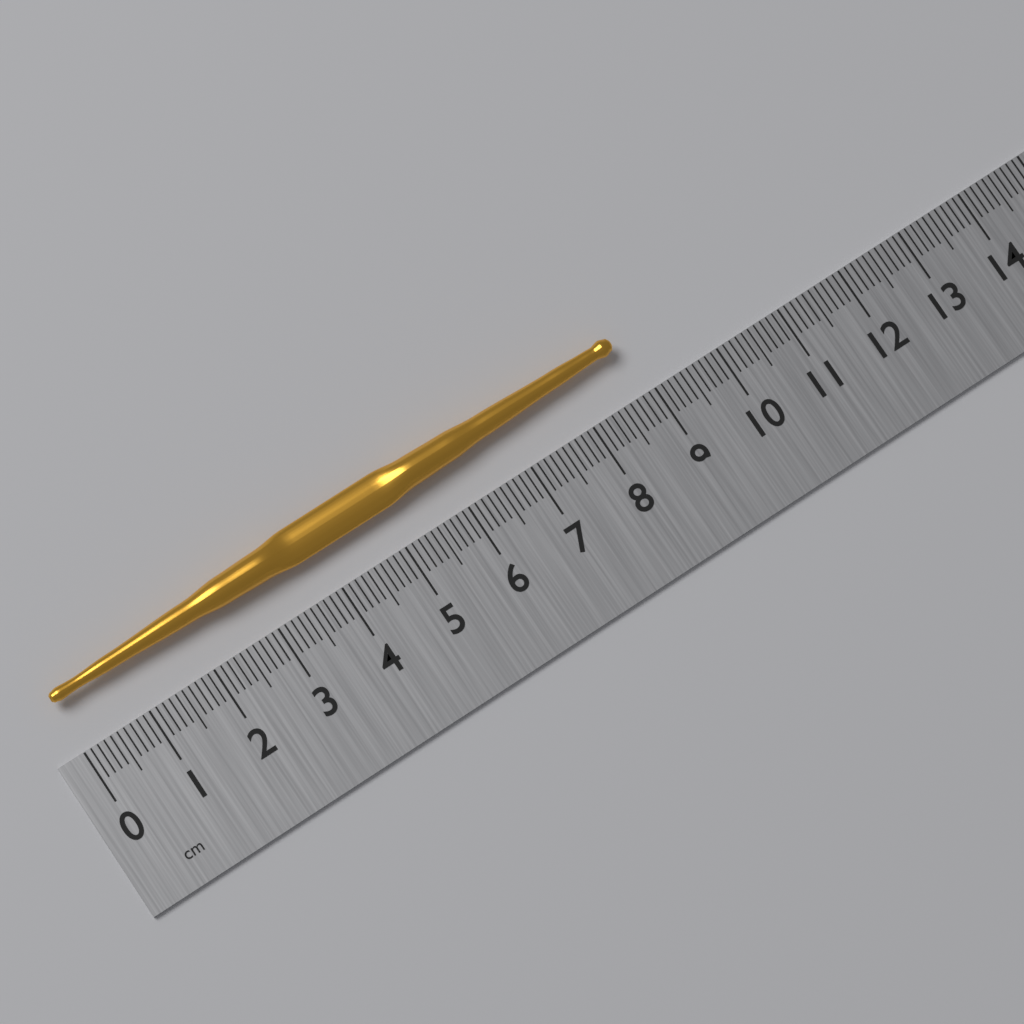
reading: 8.8 cm
